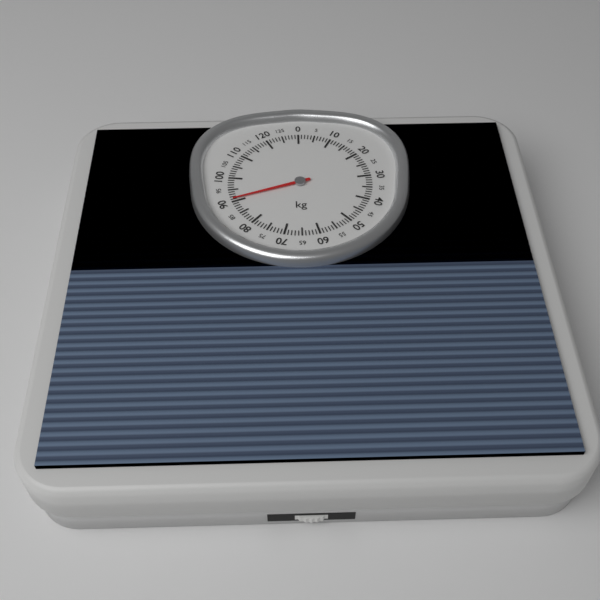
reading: 91 kg
